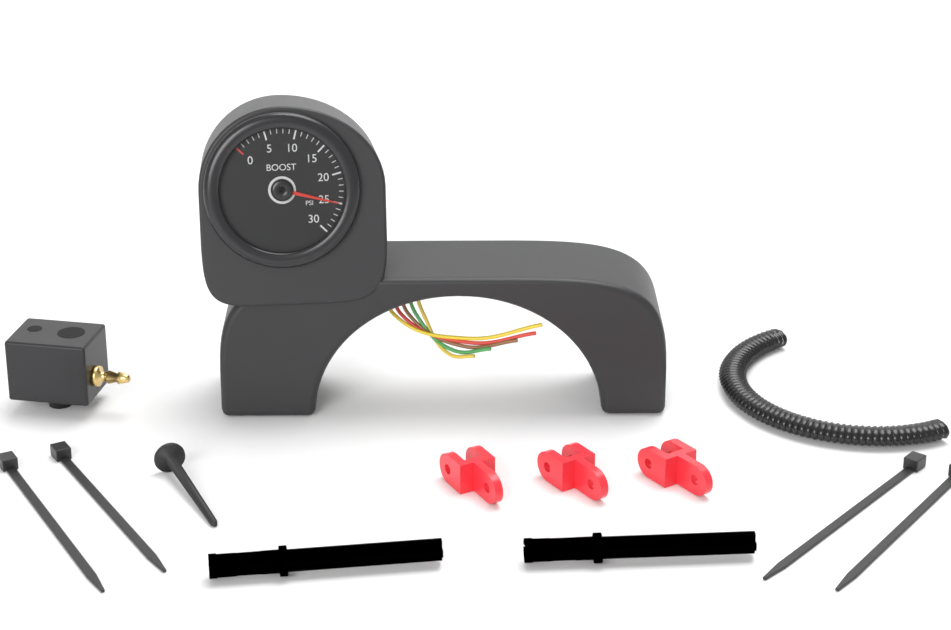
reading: 25 psi
